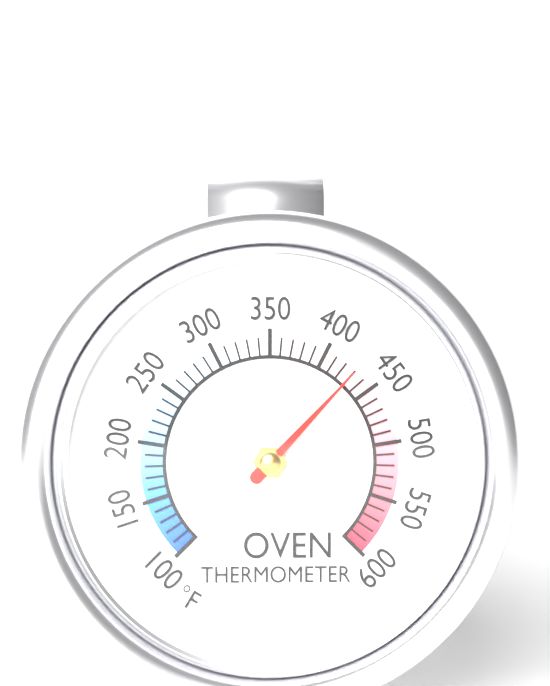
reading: 430 °F
